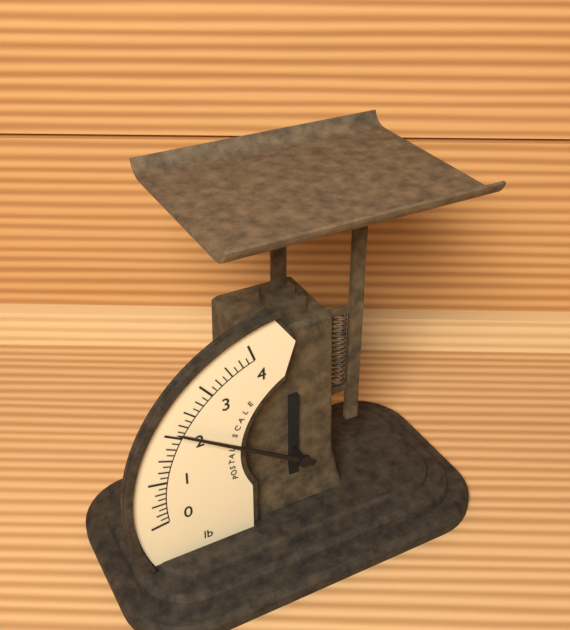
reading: 2.125 lb
